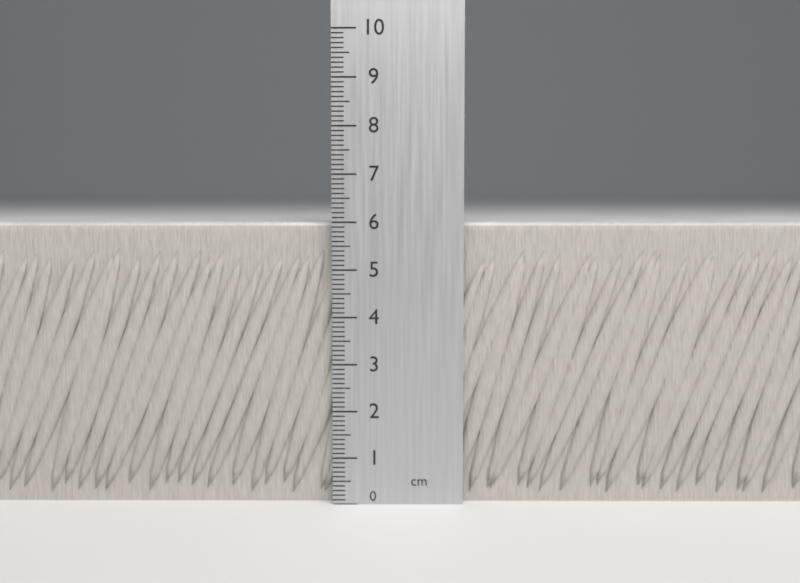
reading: 6.0 cm
